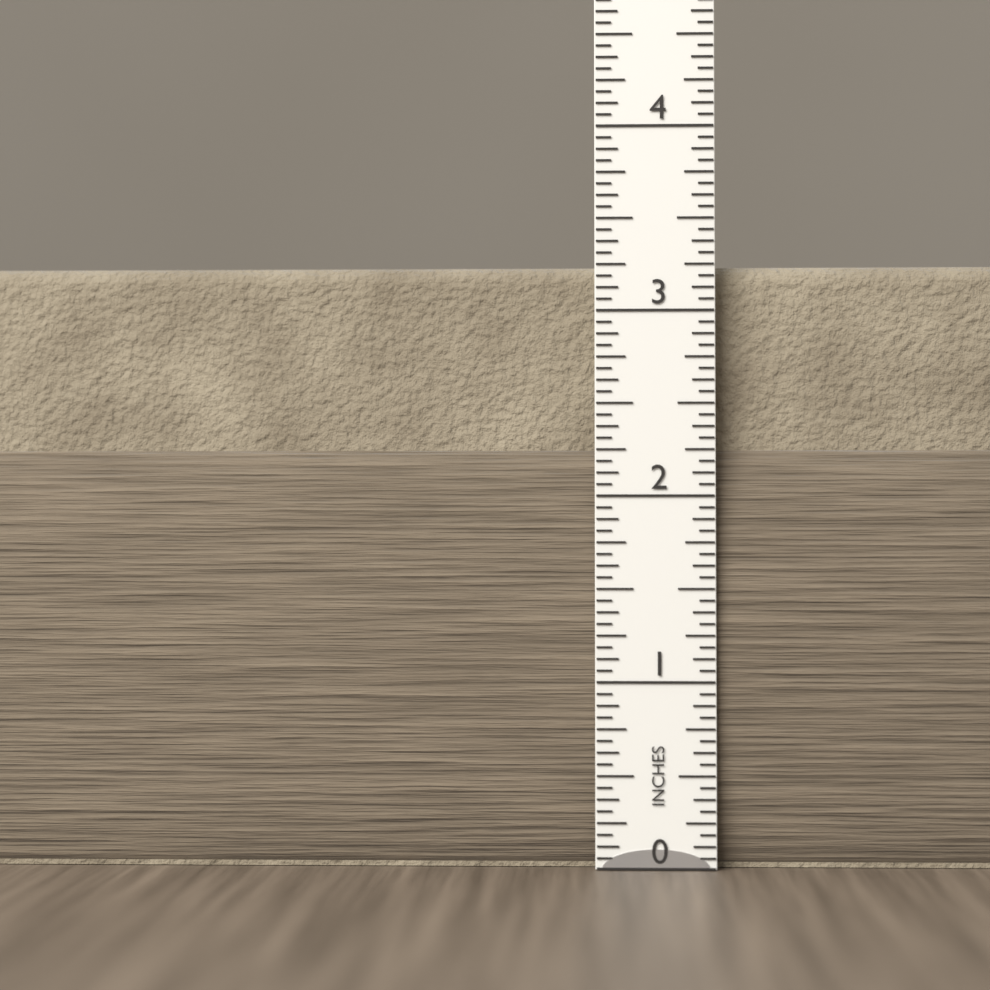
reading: 3.2500 in
